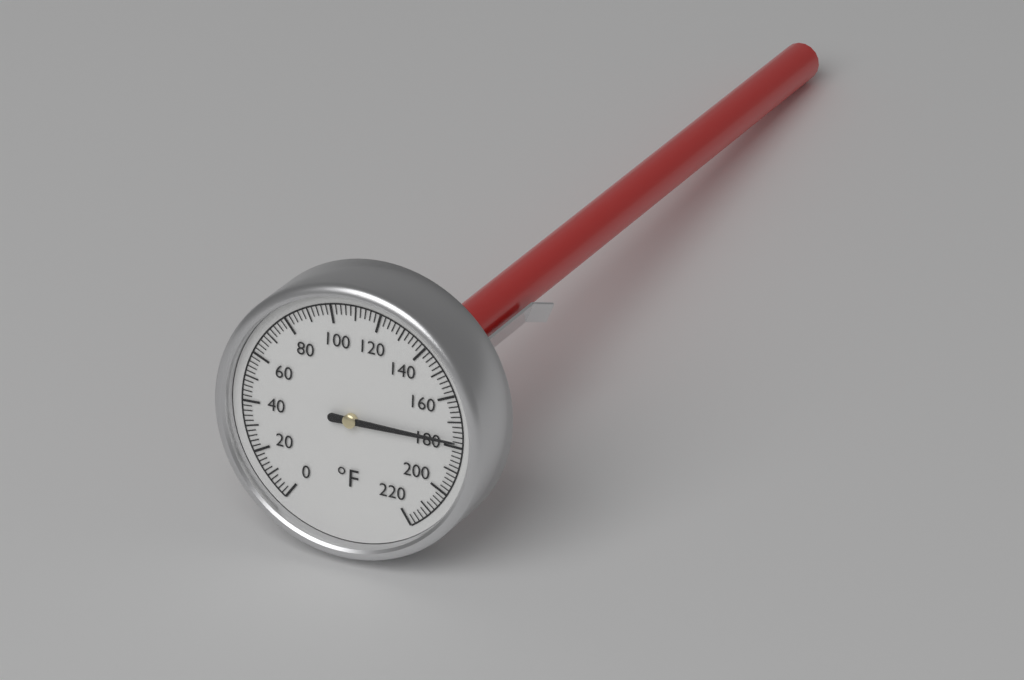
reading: 178 °F
